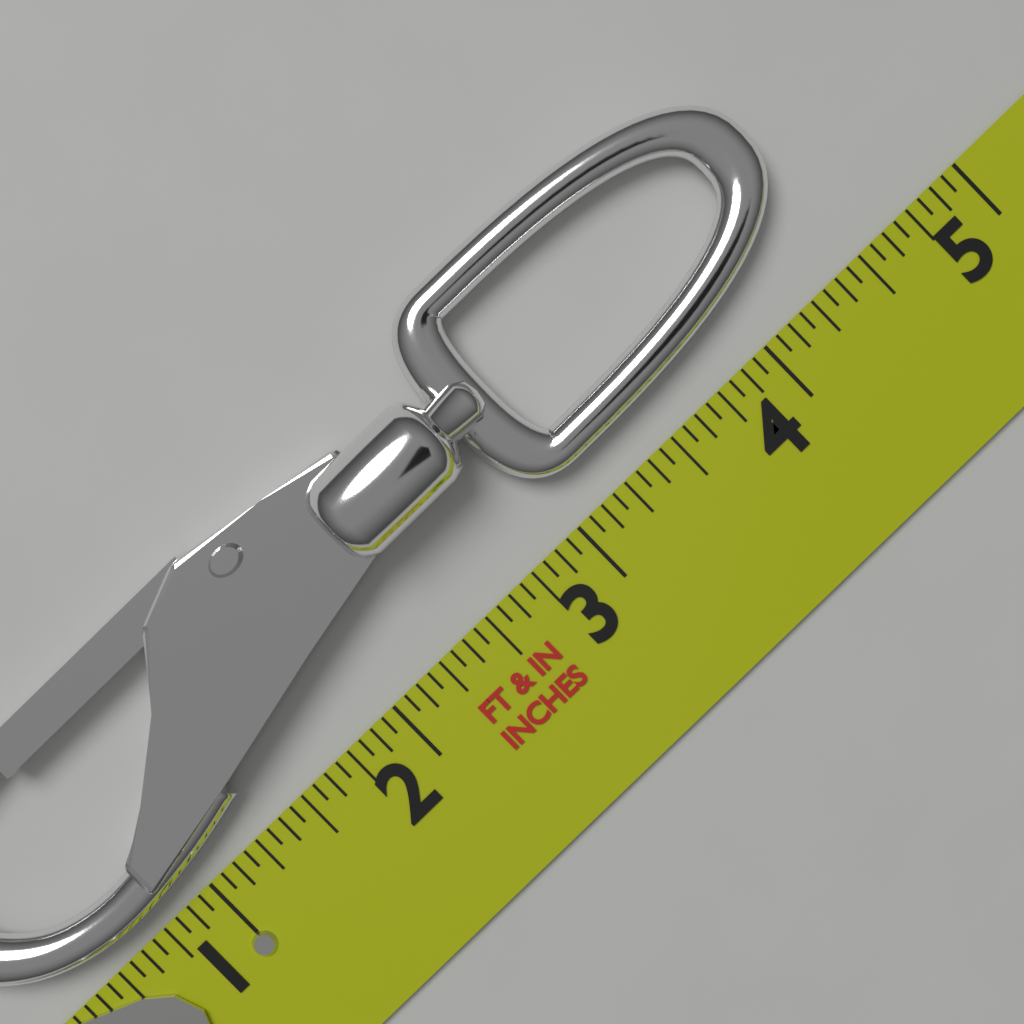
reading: 4.5000 in
